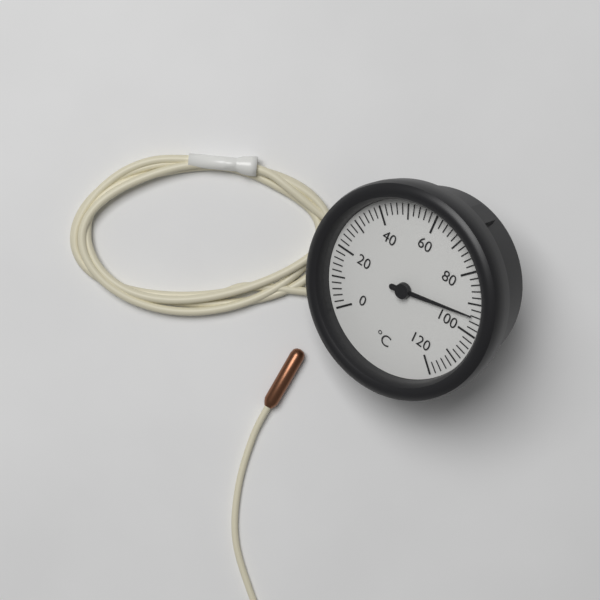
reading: 94 °C
